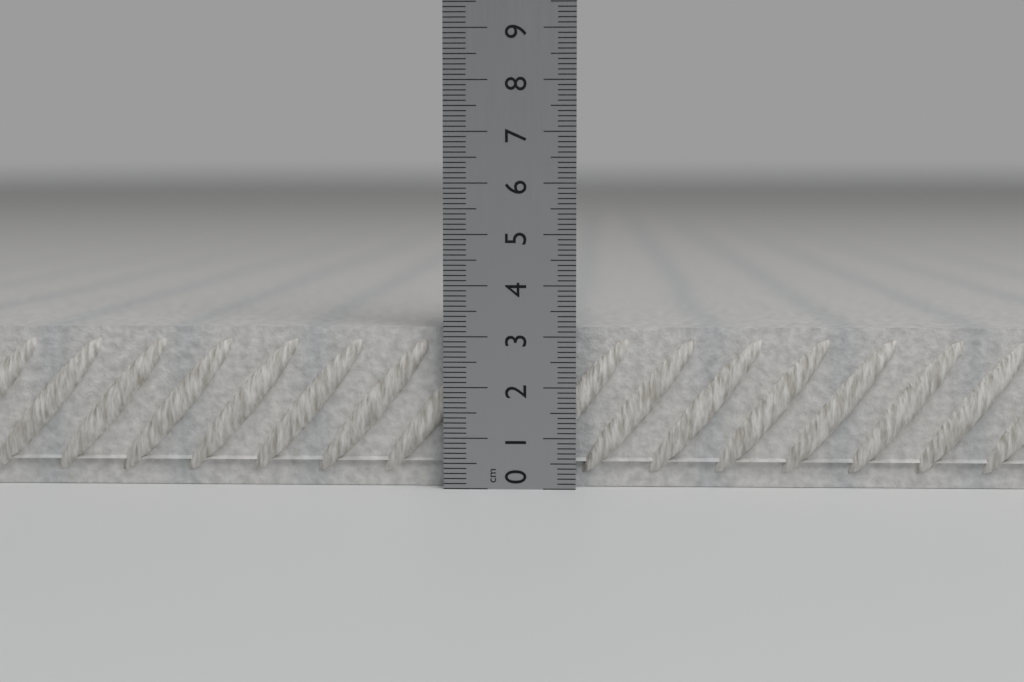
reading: 3.2 cm
